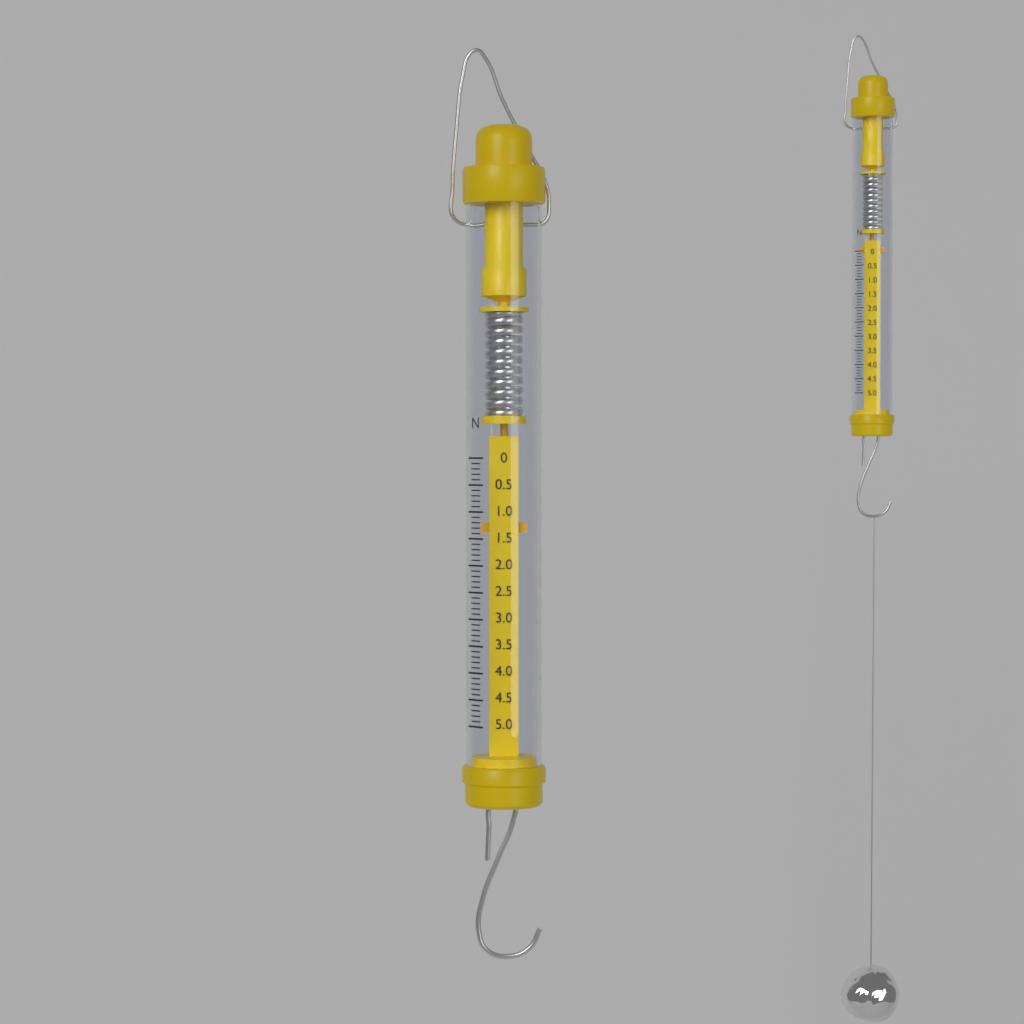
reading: 1.4 N
